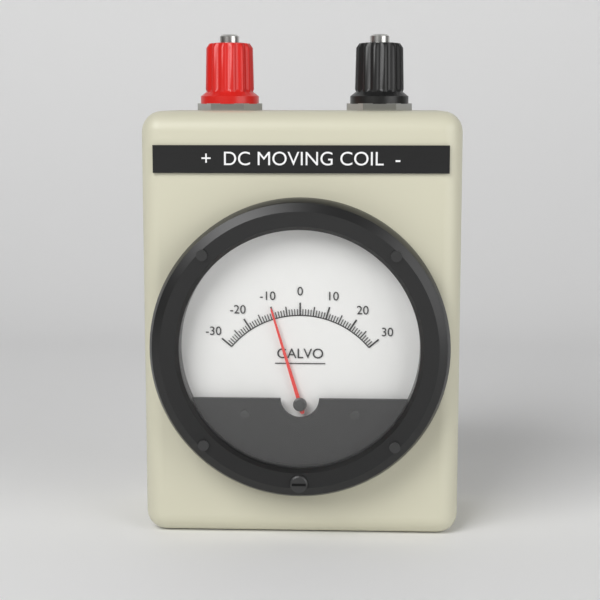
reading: -10 (no unit)
